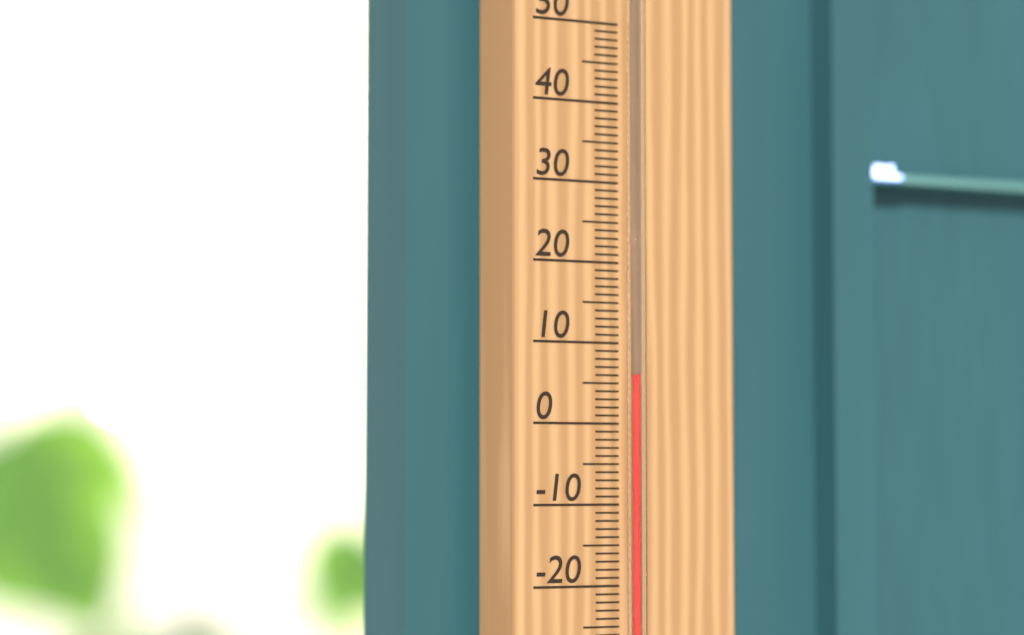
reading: 6 °C
